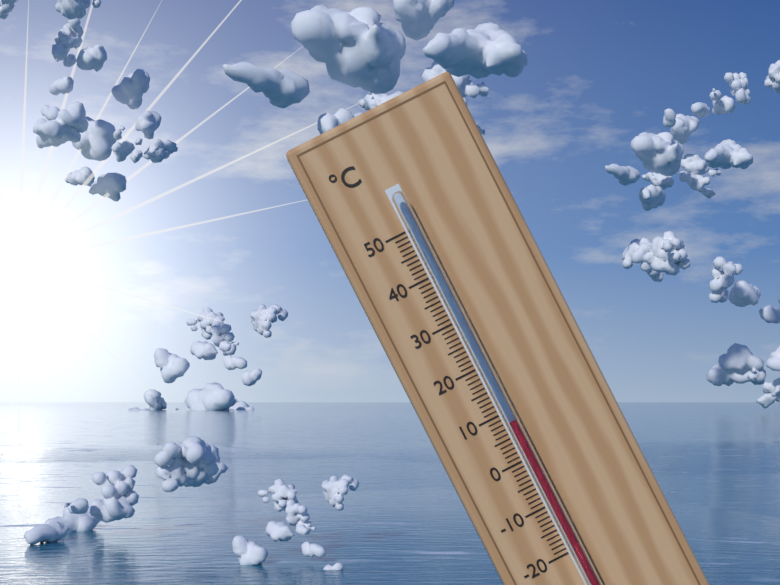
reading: 8 °C
